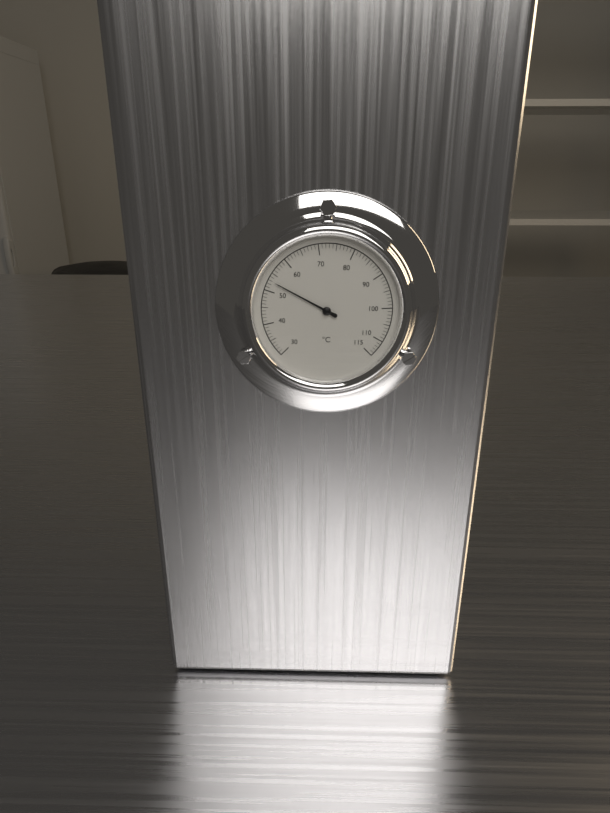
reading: 53 °C
